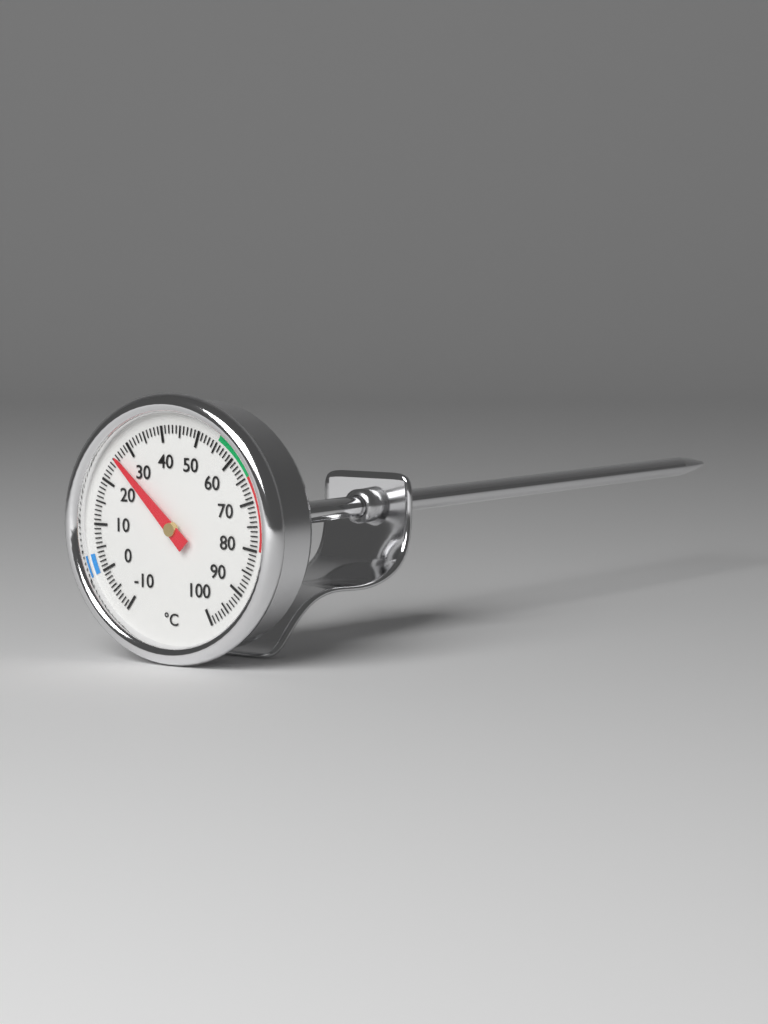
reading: 26 °C
